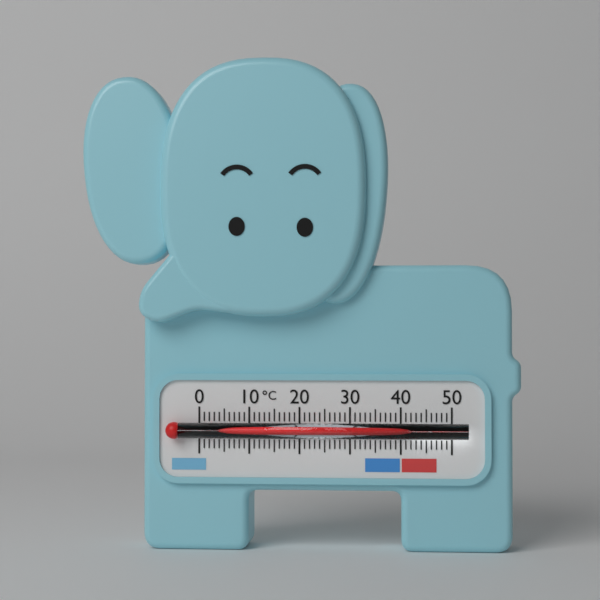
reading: 41 °C
